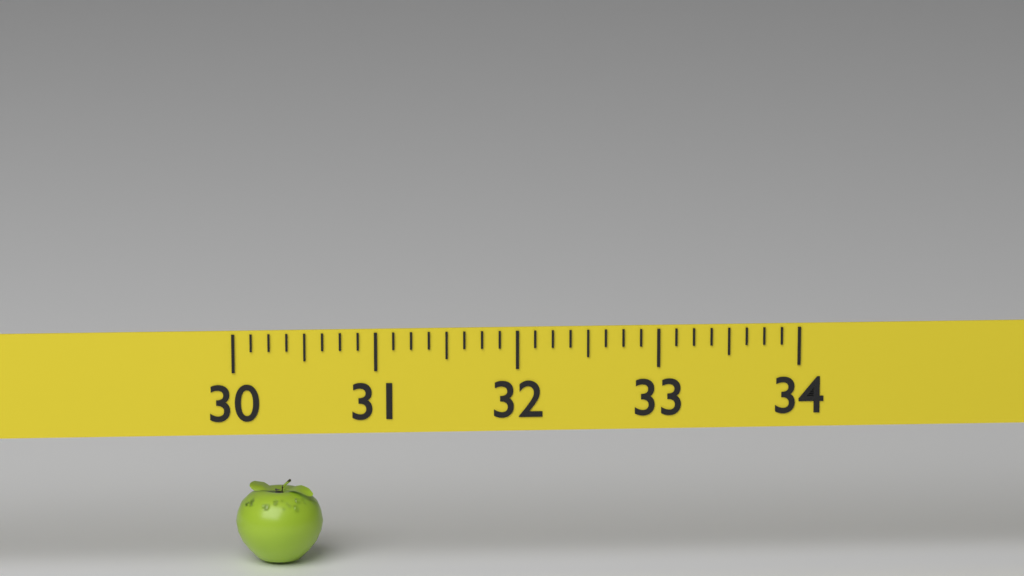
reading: 30.625 (no unit)
